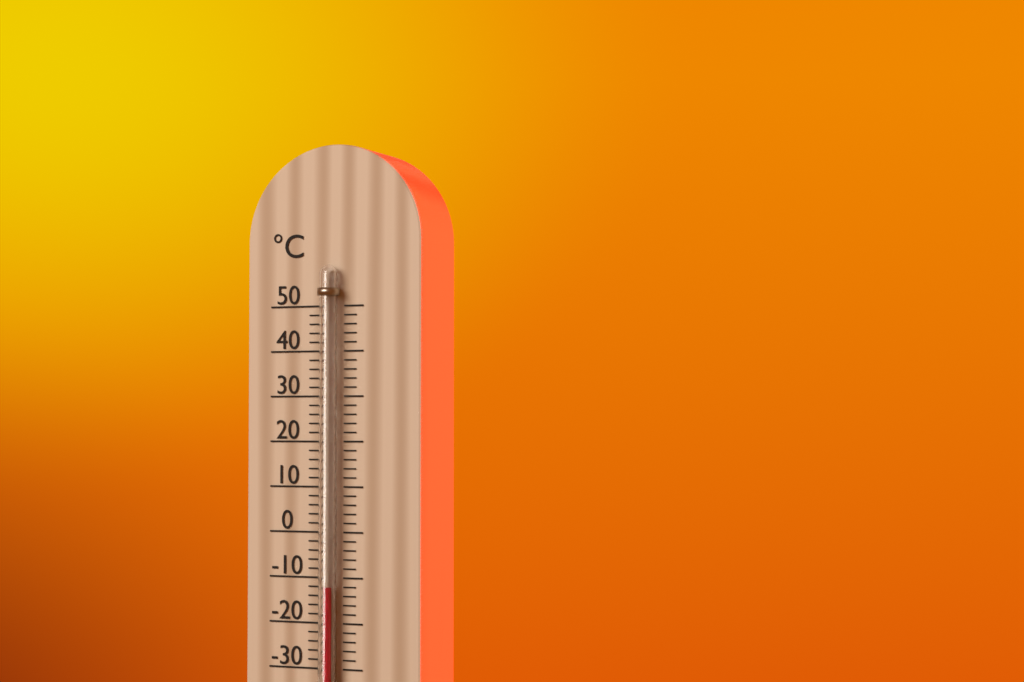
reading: -12 °C
